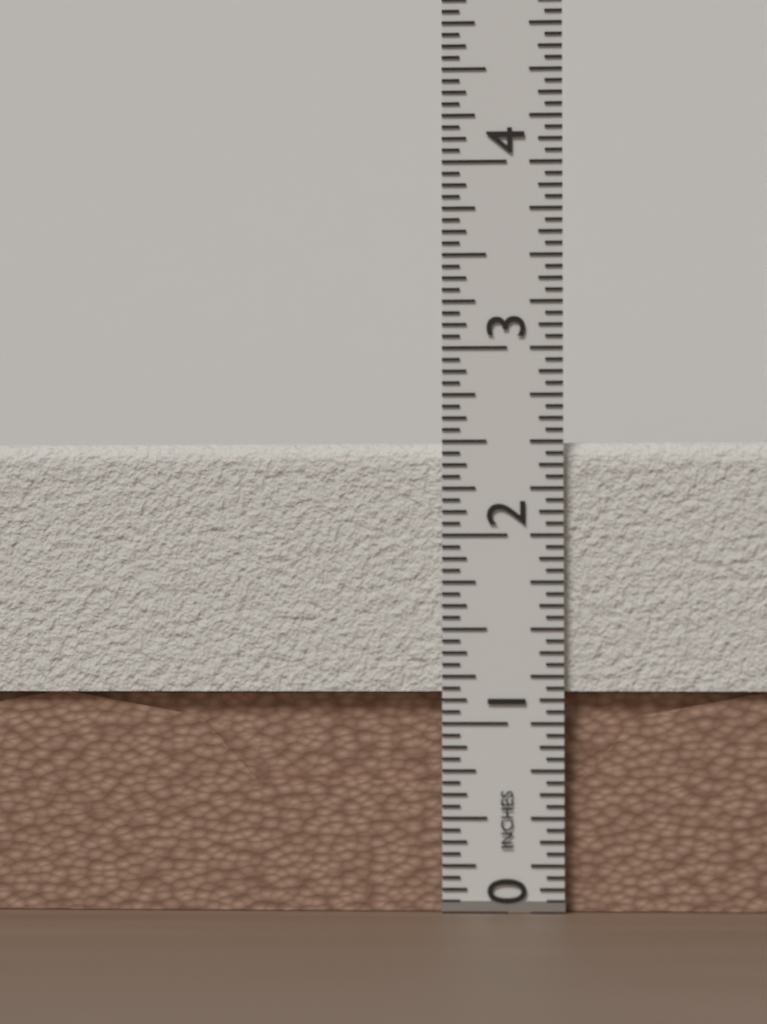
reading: 2.5000 in
